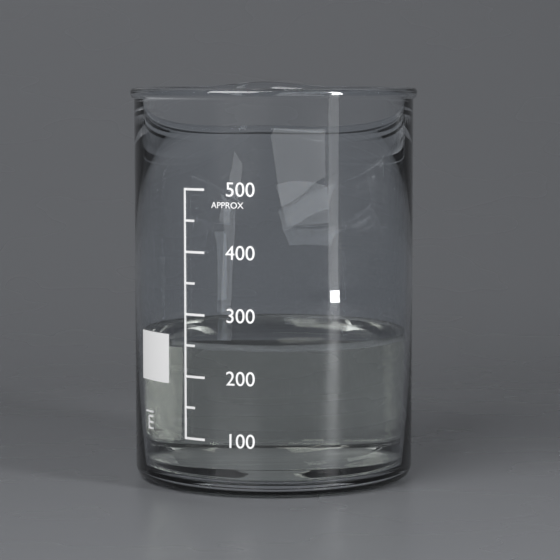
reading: 250 ml
